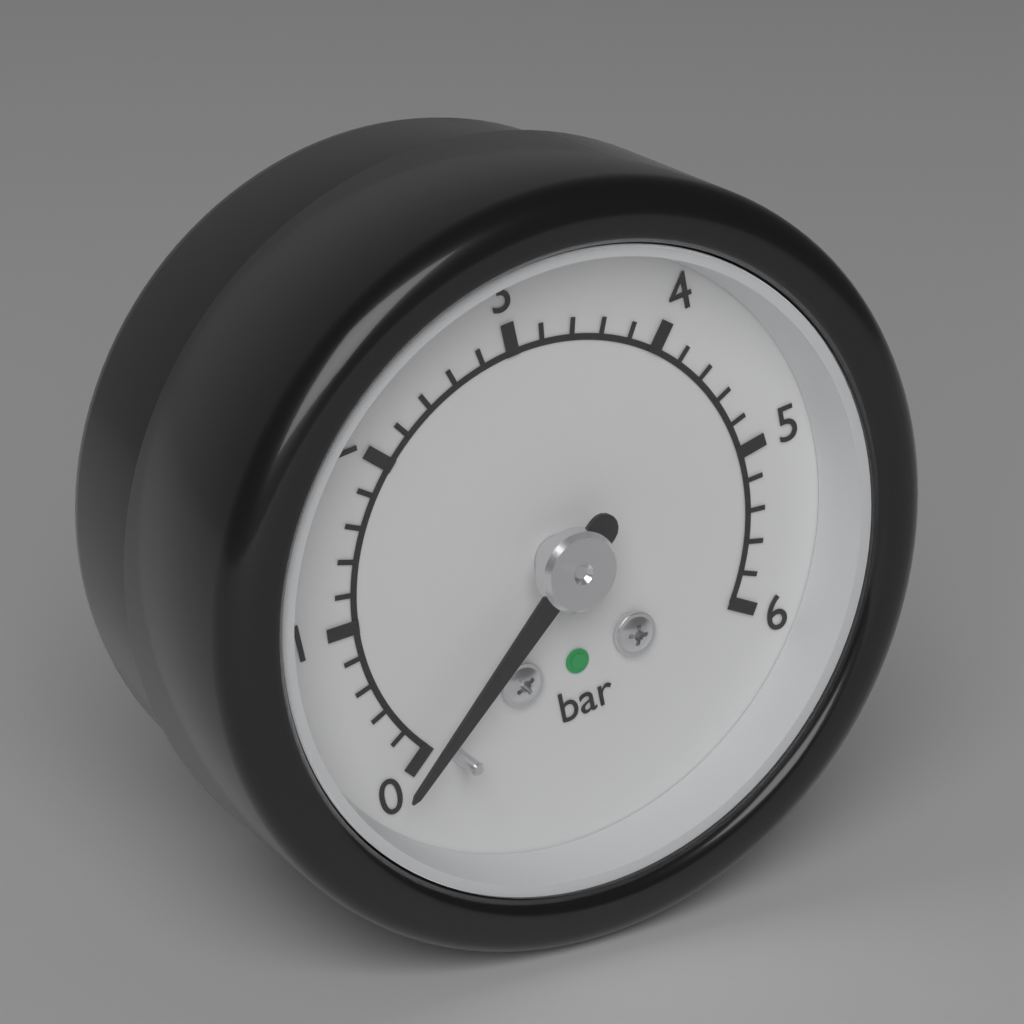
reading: 0.0 bar
